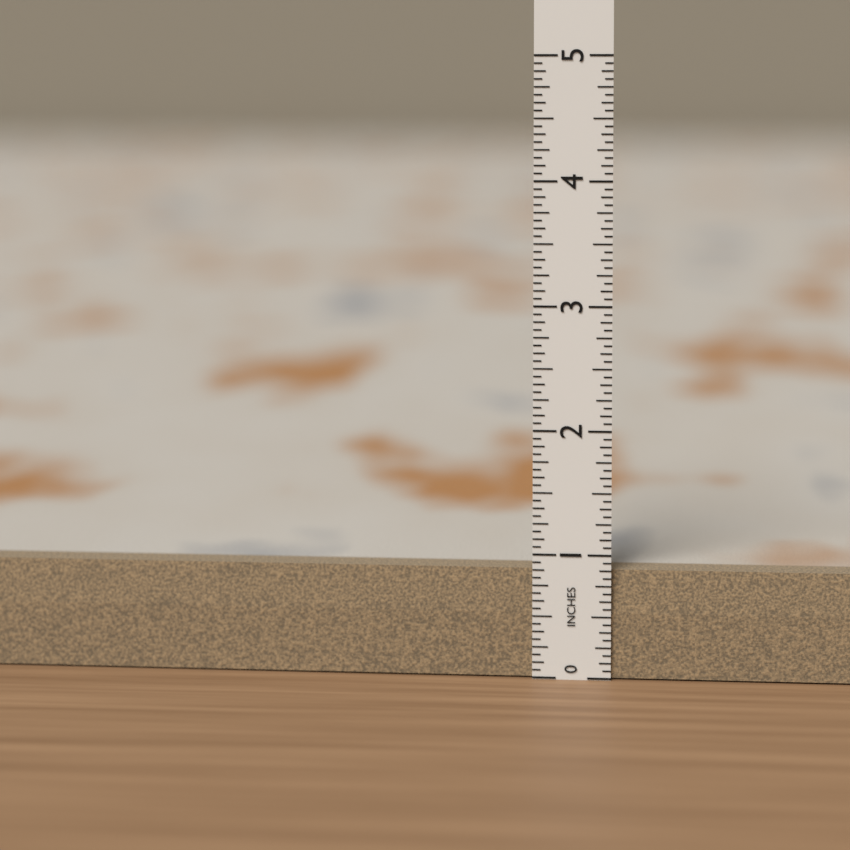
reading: 0.8750 in
